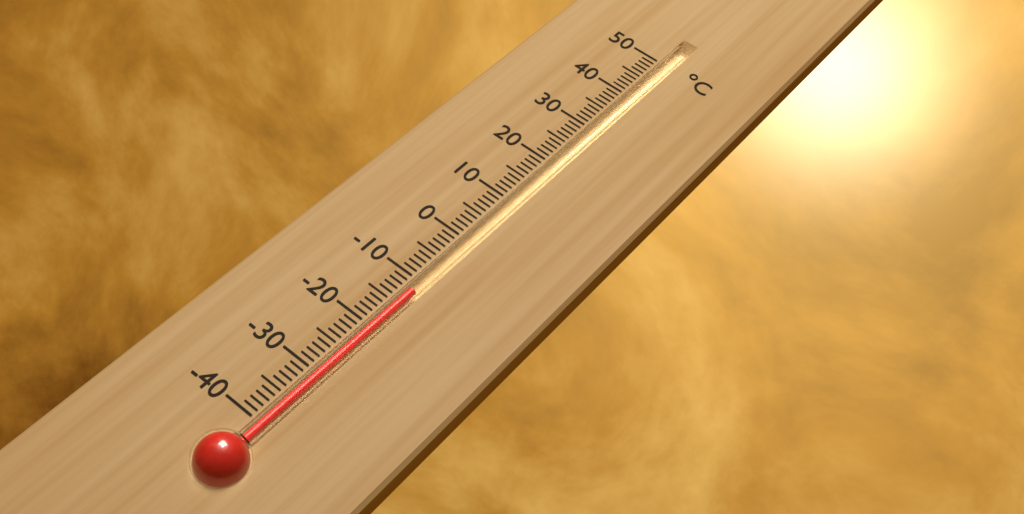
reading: -12 °C
